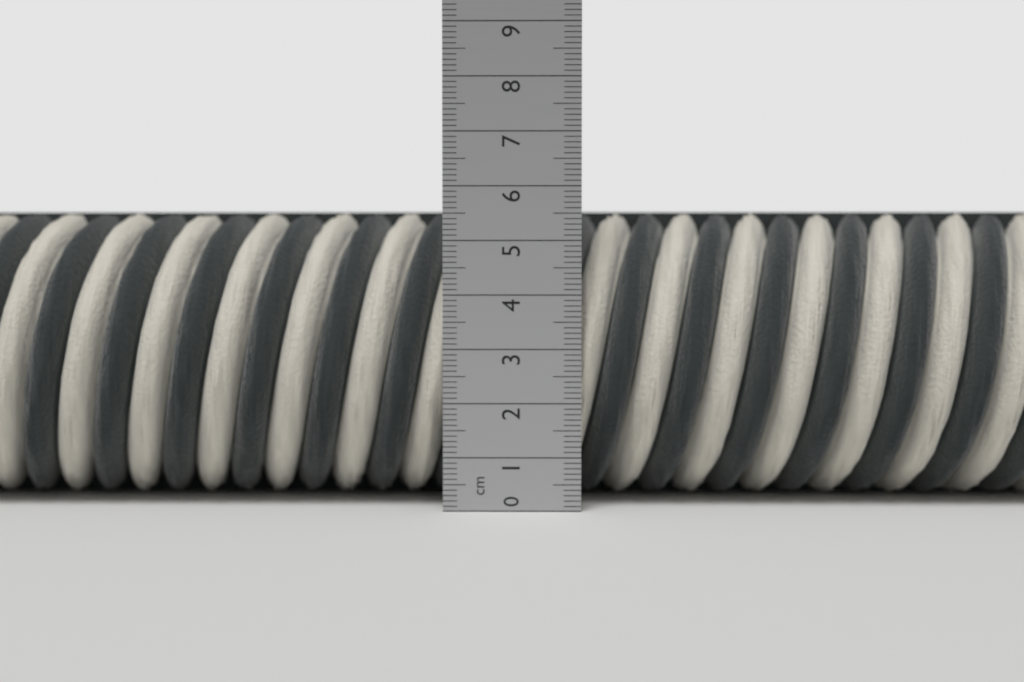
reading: 5.6 cm
